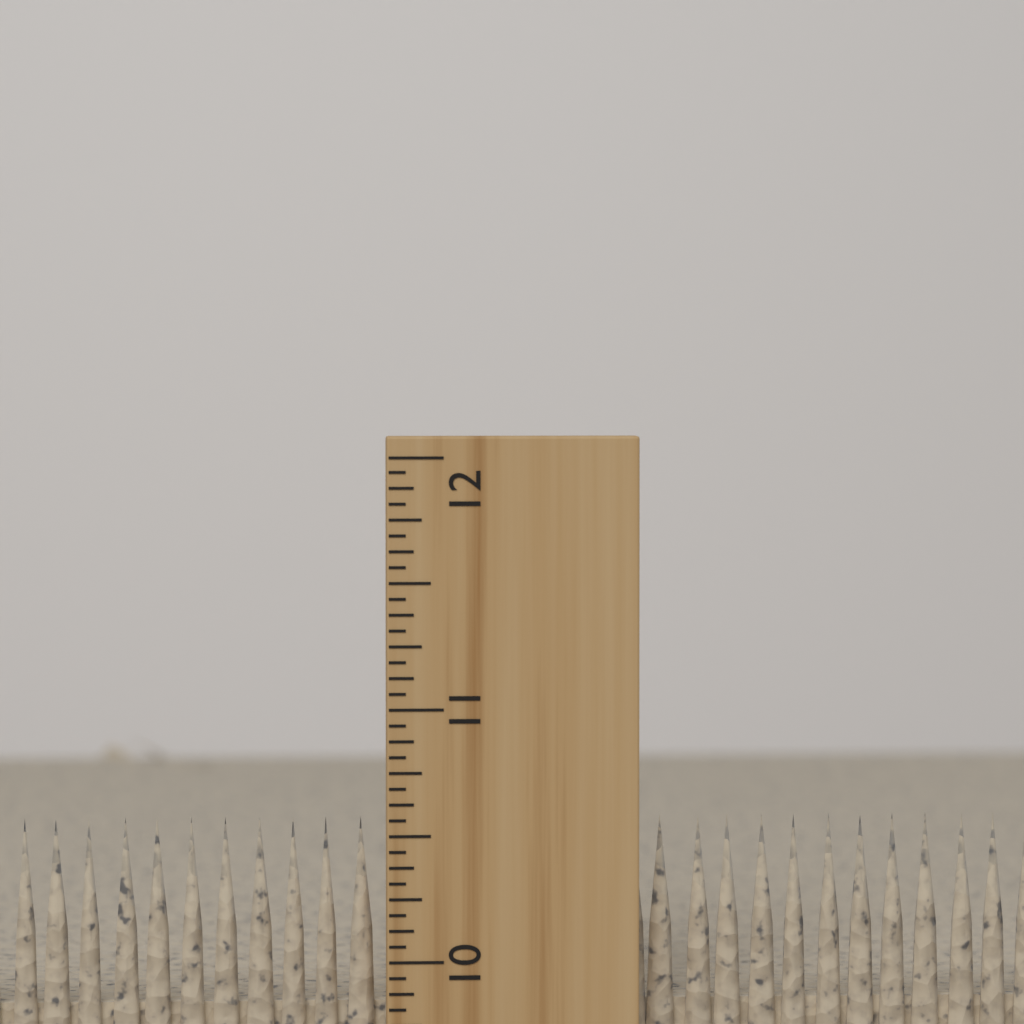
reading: 10.5625 inch
